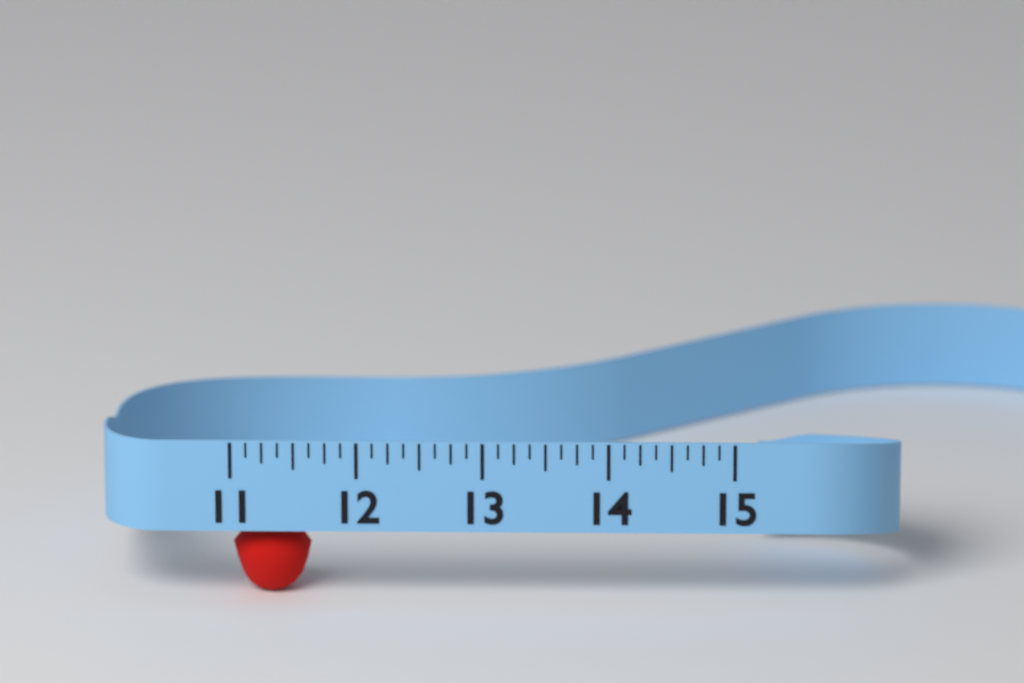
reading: 11.625 (no unit)
